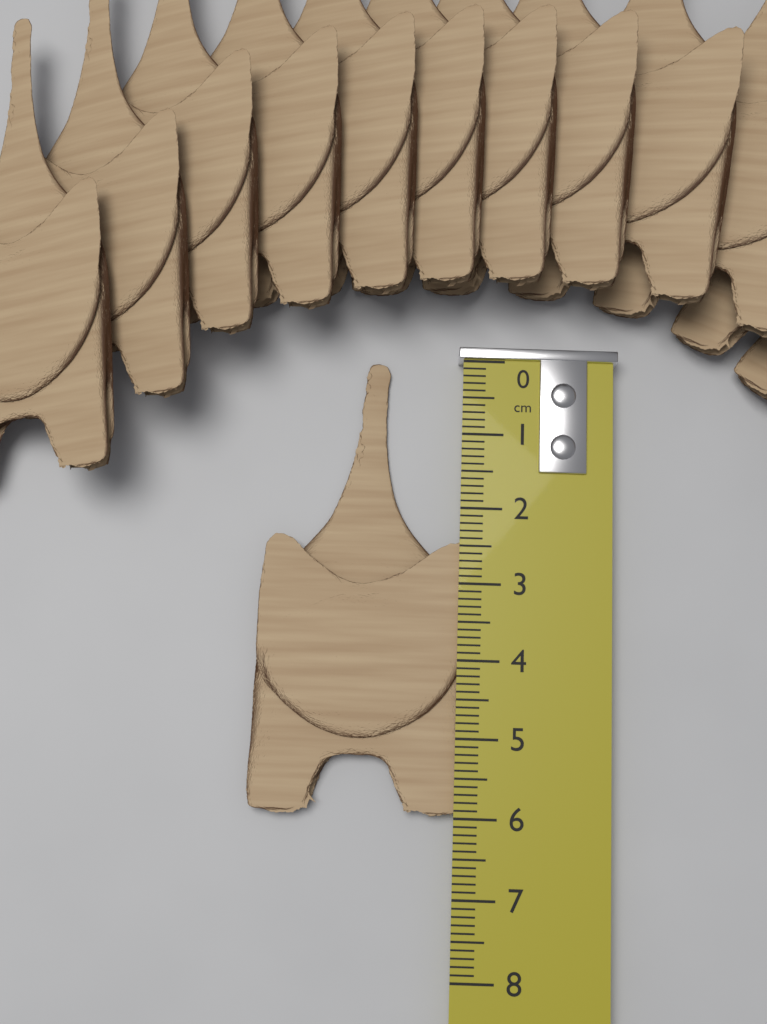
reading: 6.0 cm
